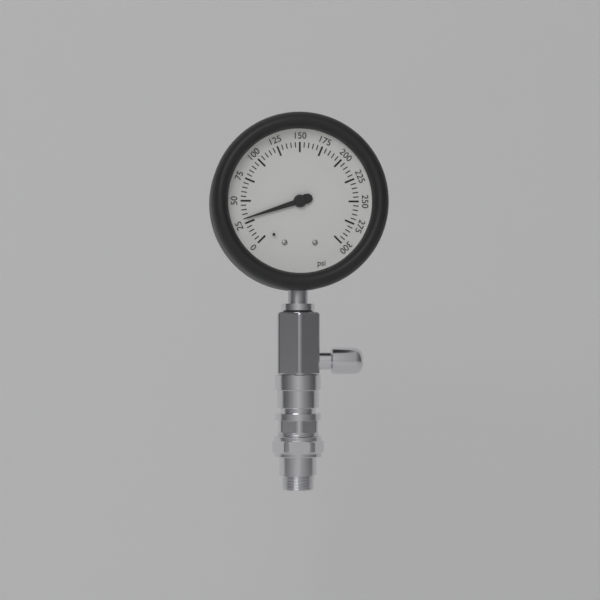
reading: 30 psi
